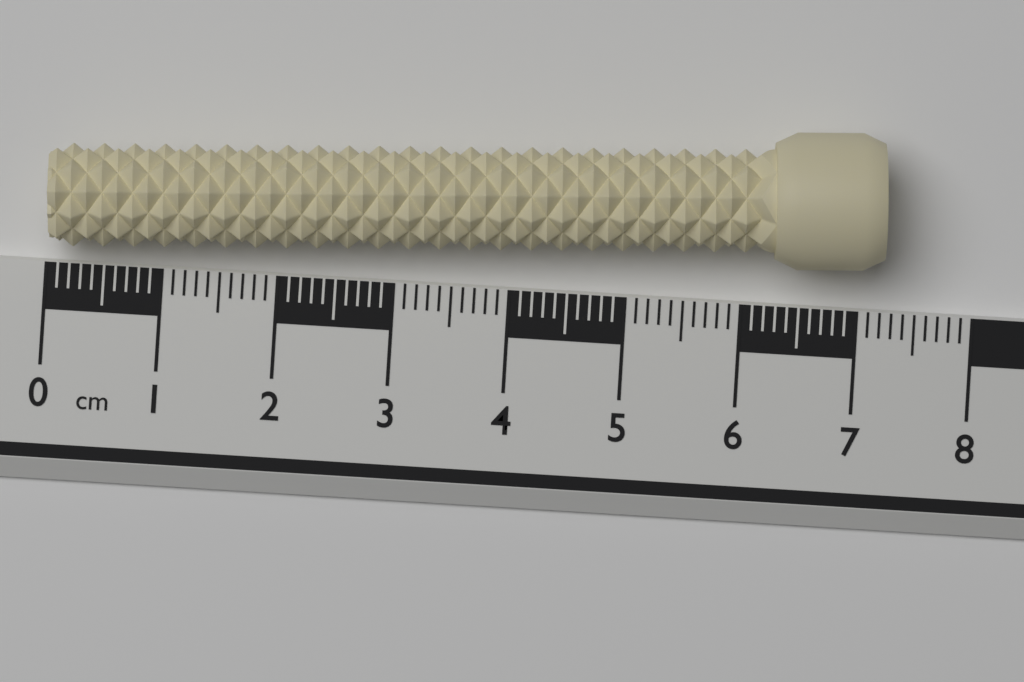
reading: 7.2 cm
